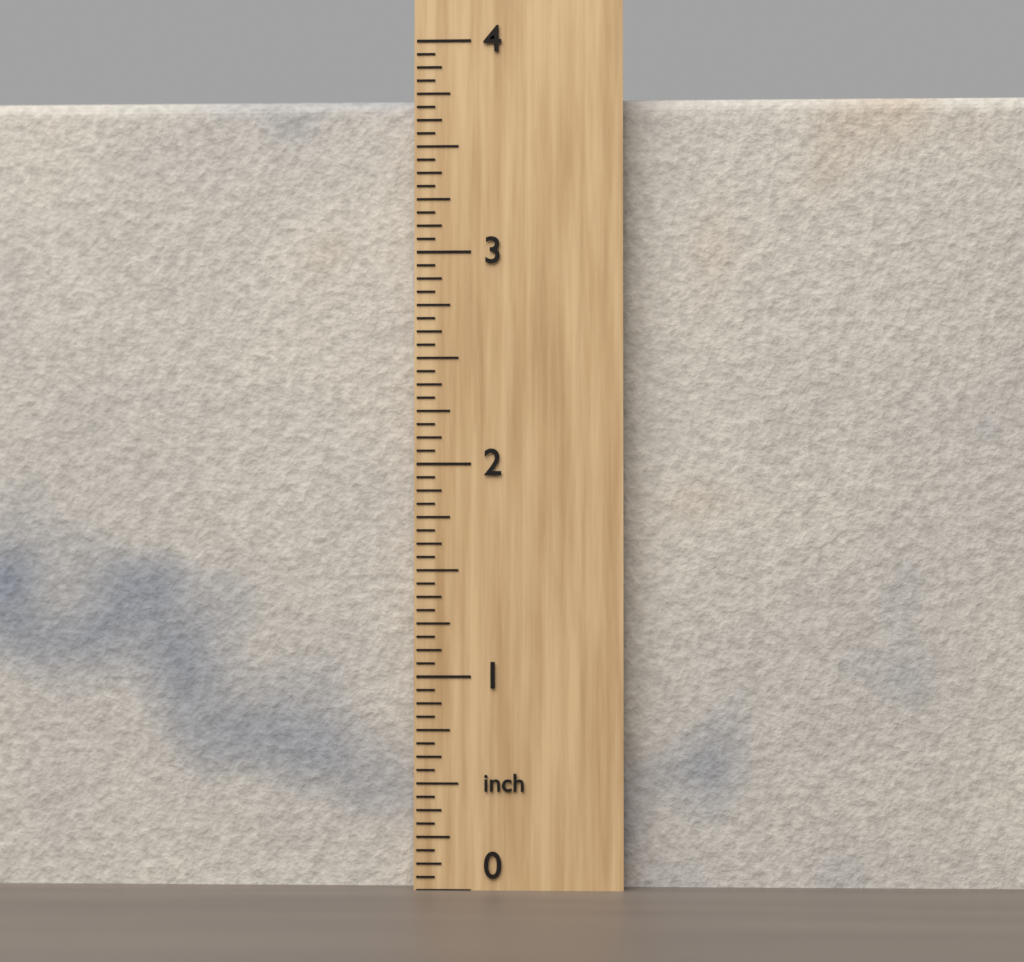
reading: 3.7500 inch
